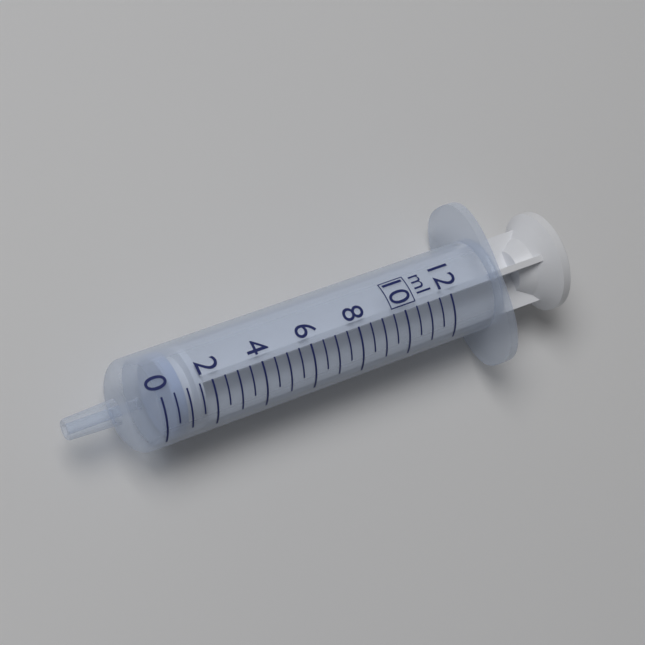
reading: 0.5 ml
